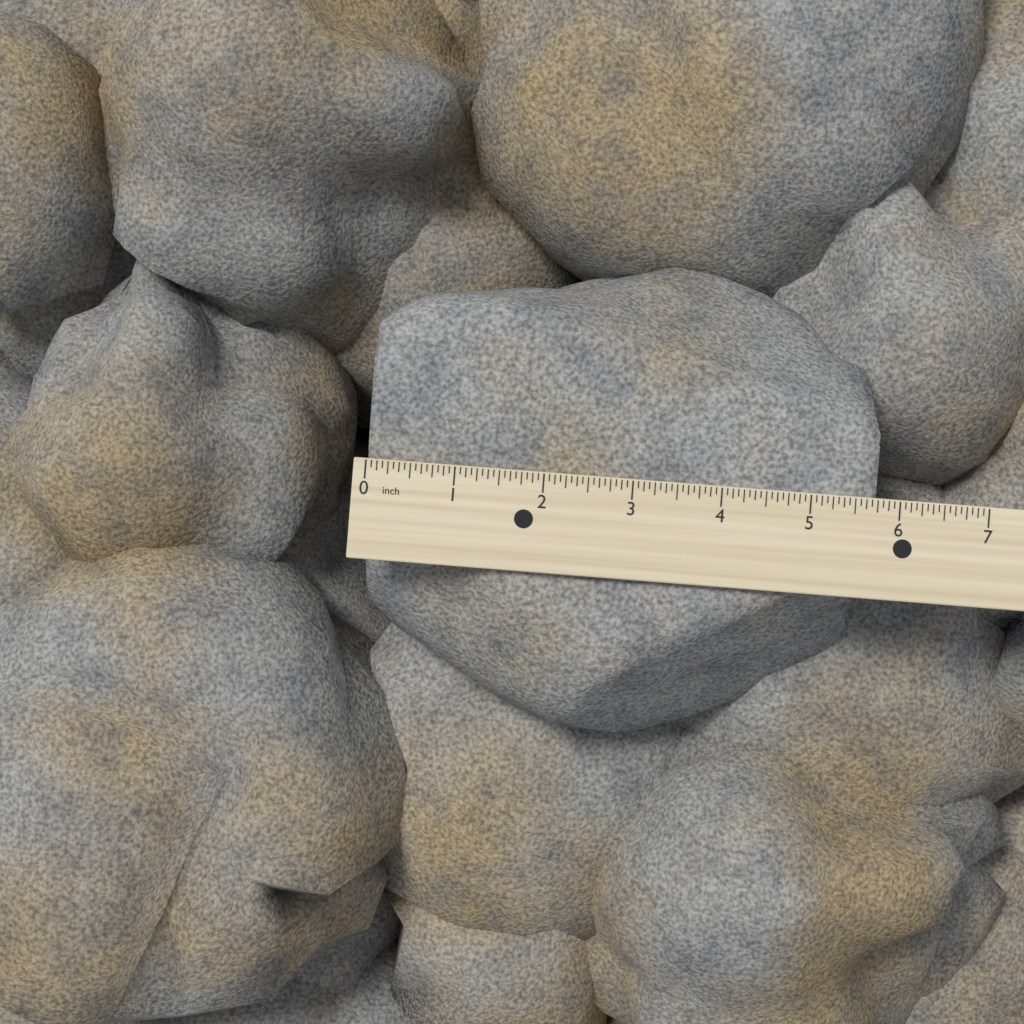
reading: 5.7500 inch
